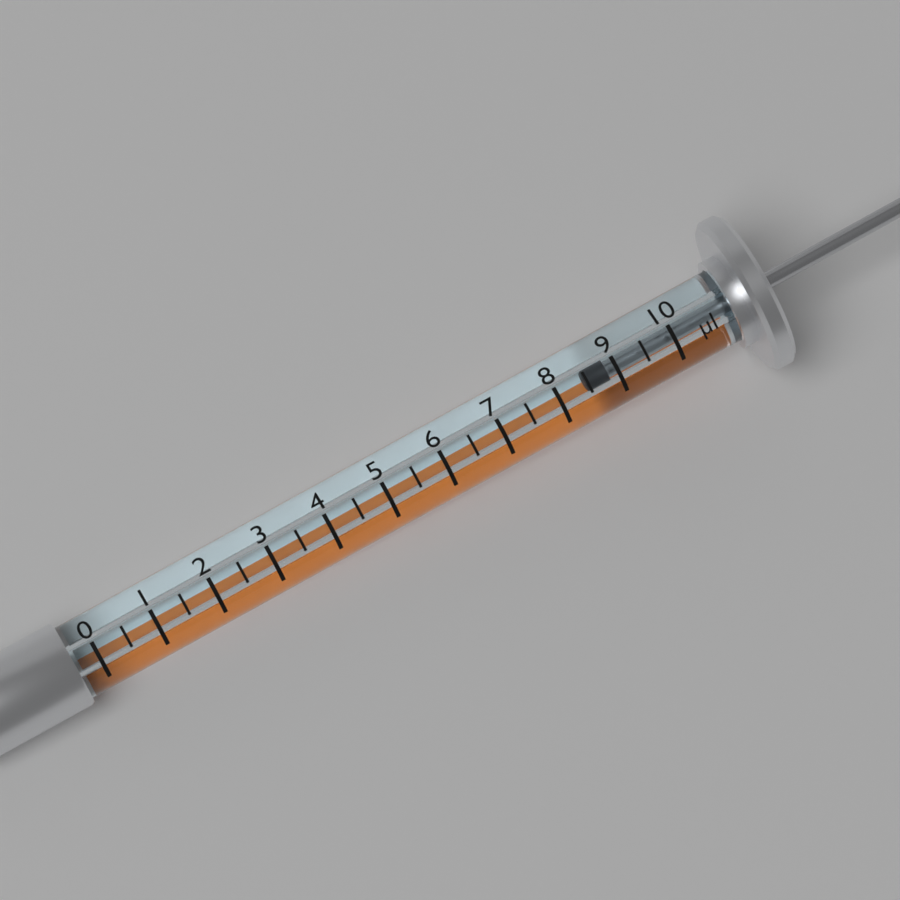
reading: 8.5 µl
